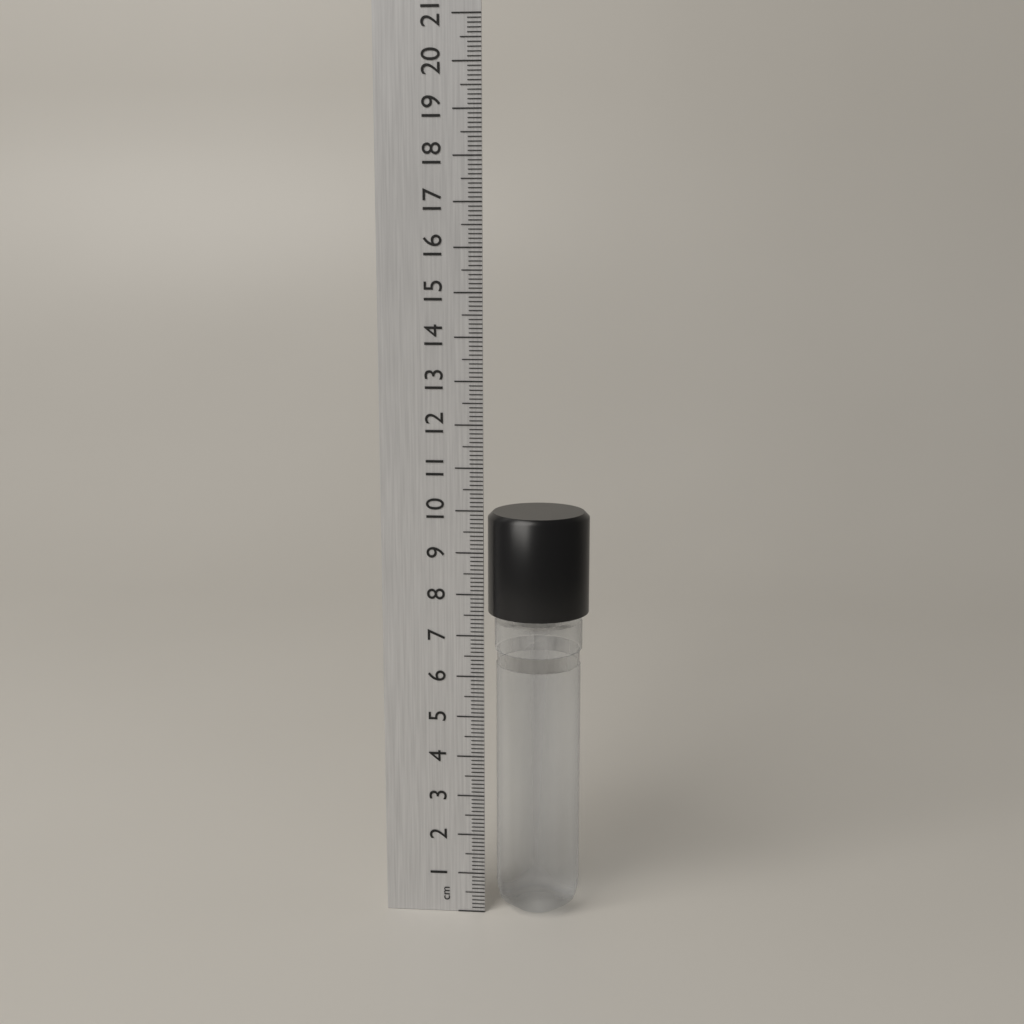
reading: 9.9 cm
